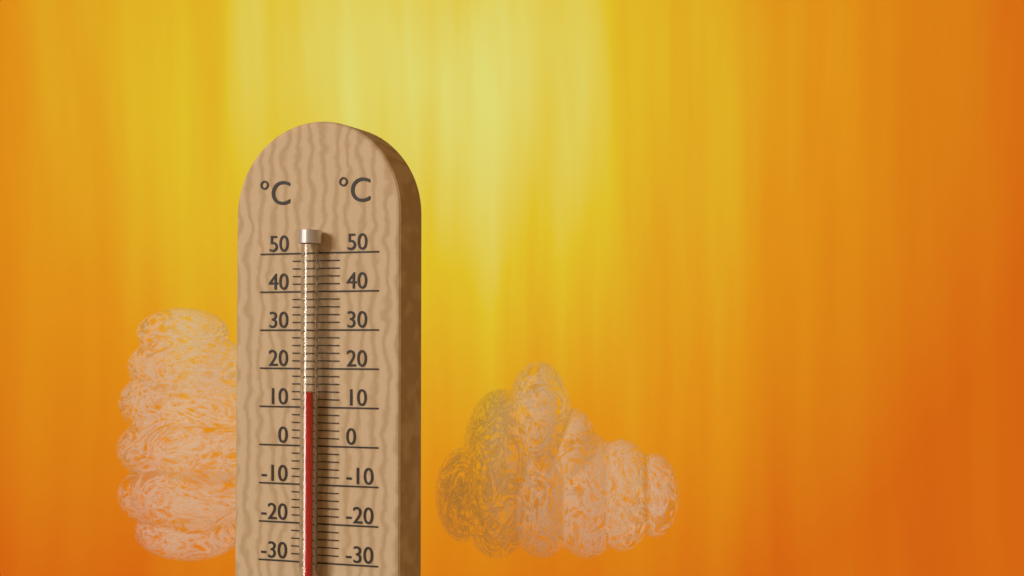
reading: 14 °C
